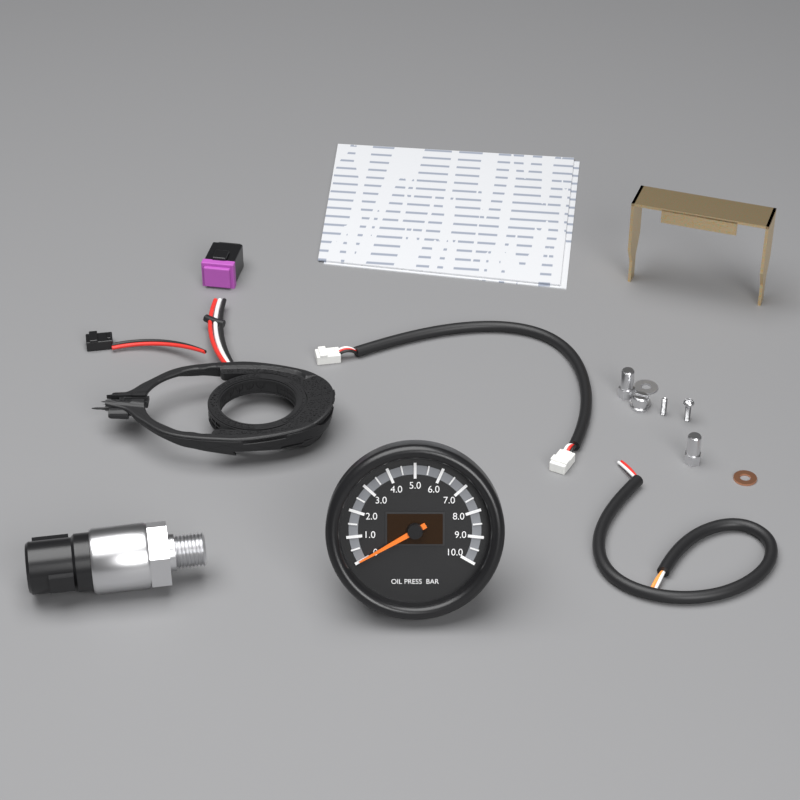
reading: 0.0 bar
